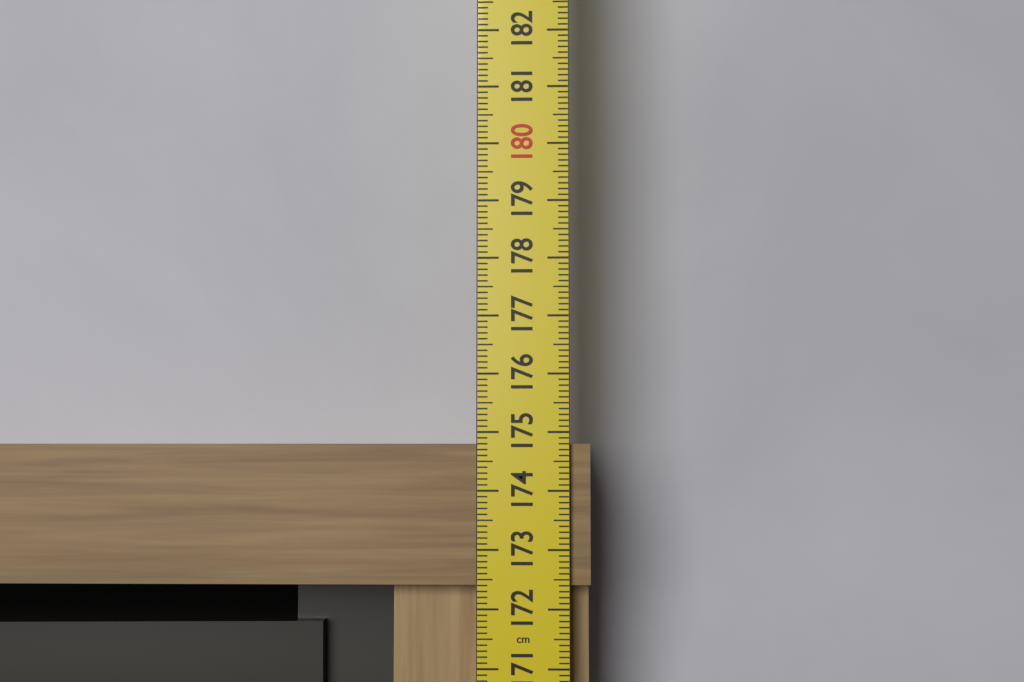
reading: 174.8 cm
